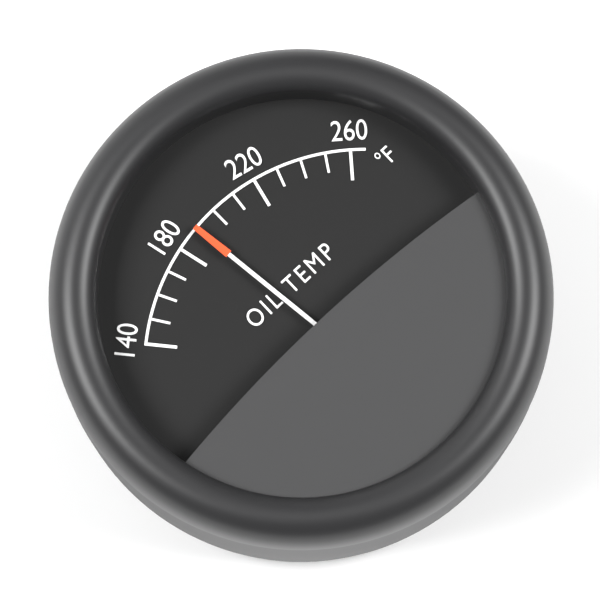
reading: 190 °F
